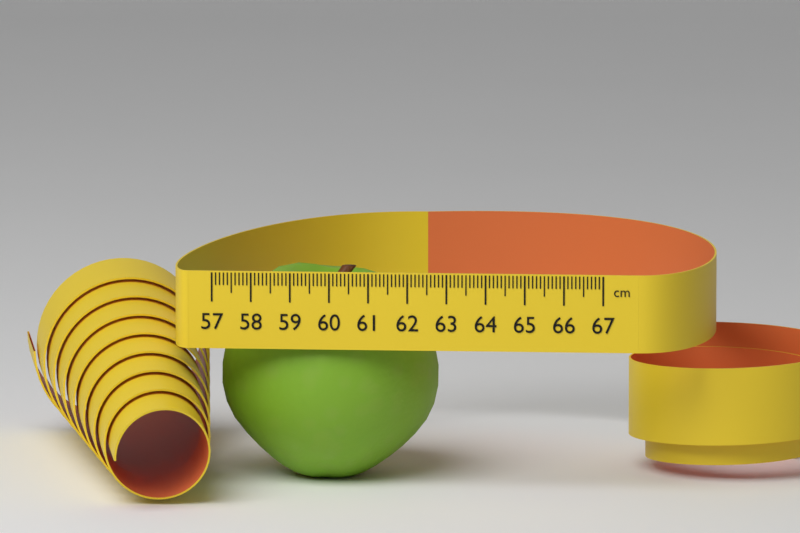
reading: 62.6 cm
